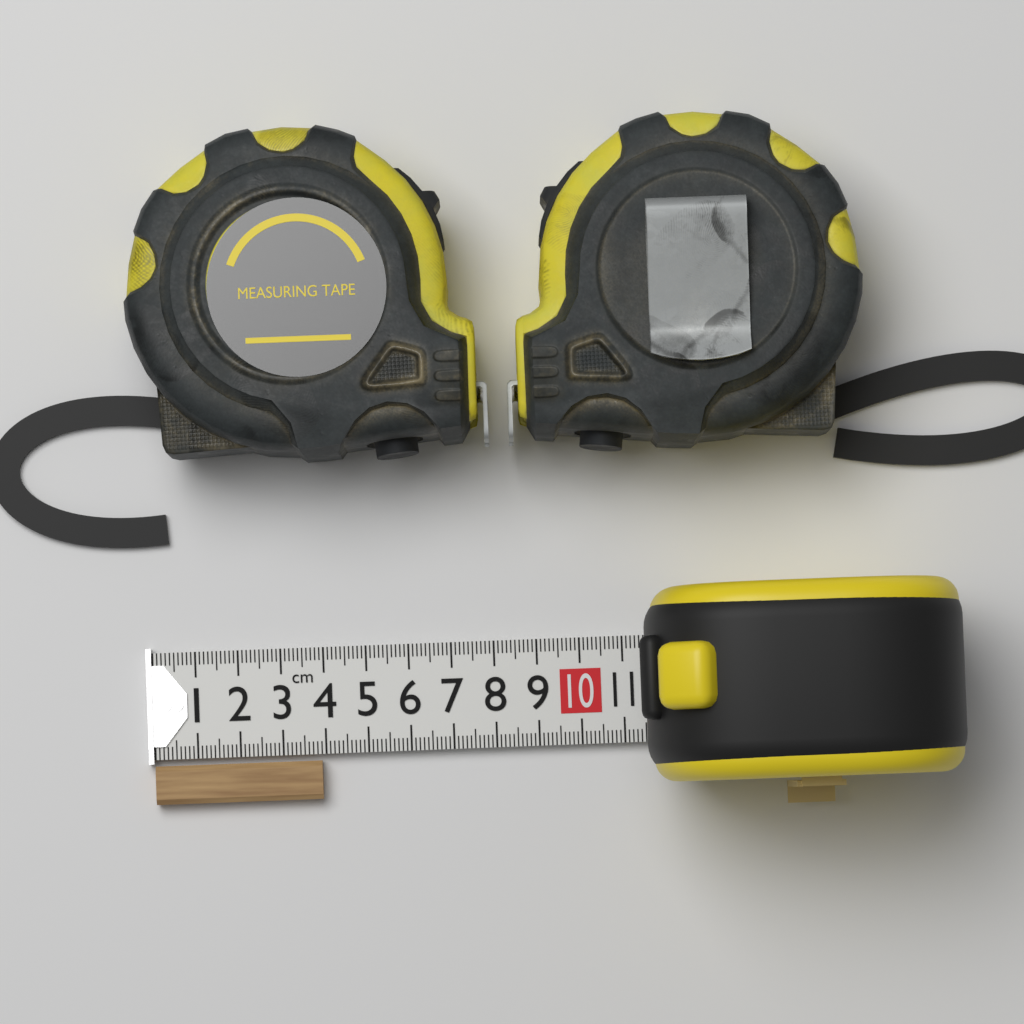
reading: 3.9 cm
